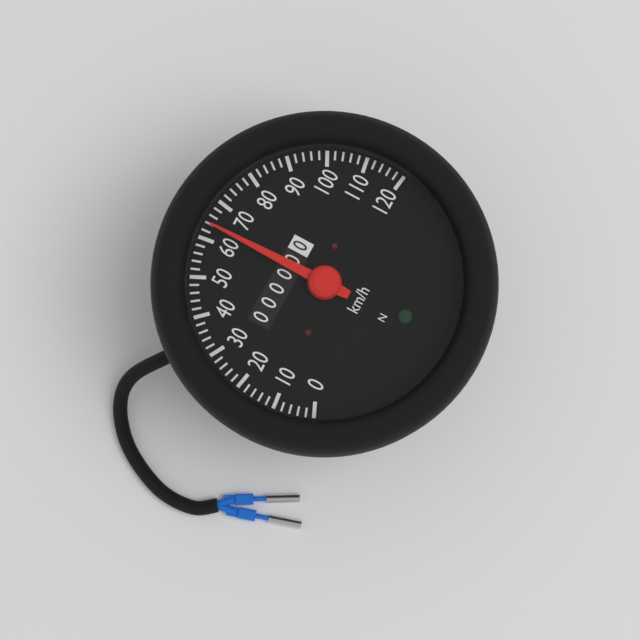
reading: 64 km/h
